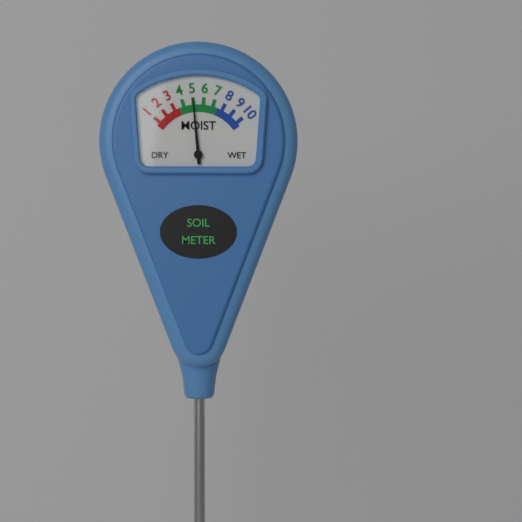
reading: 5 (no unit)
